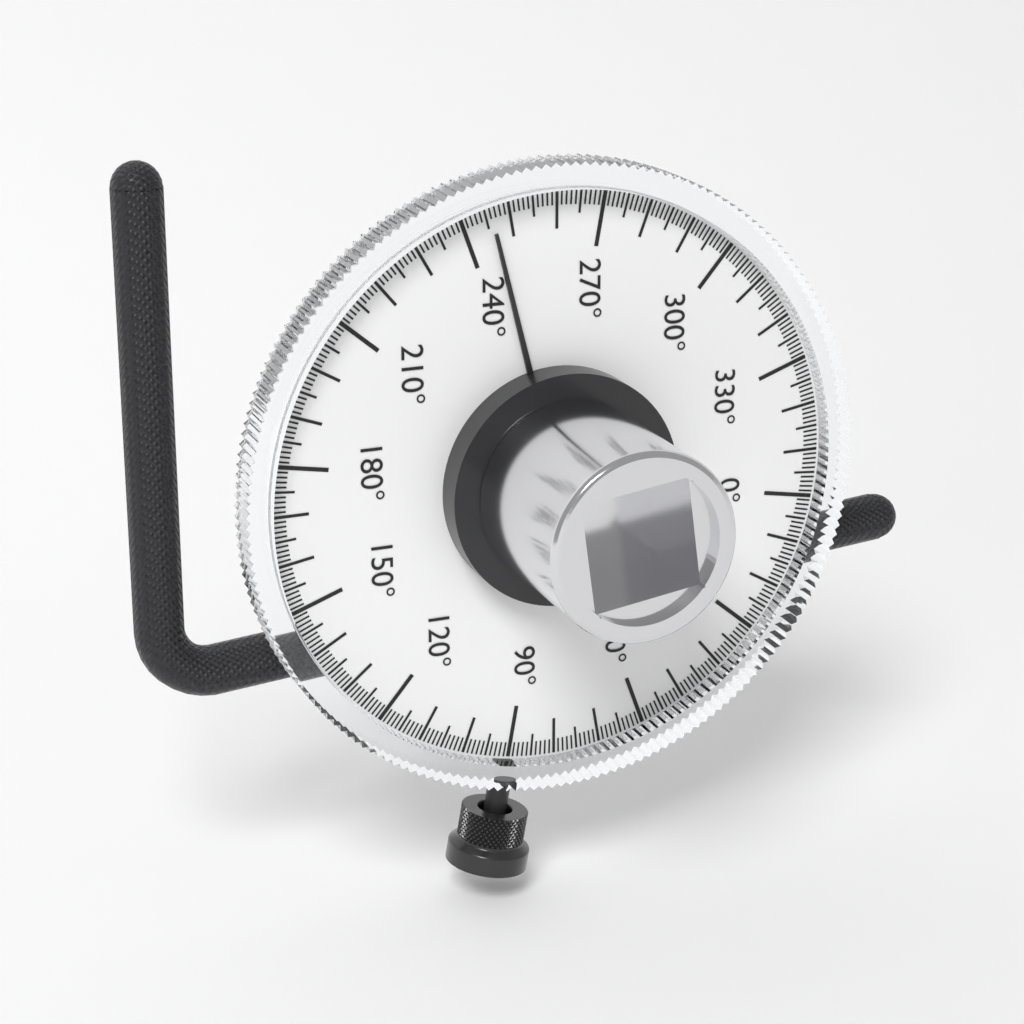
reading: 246 °
